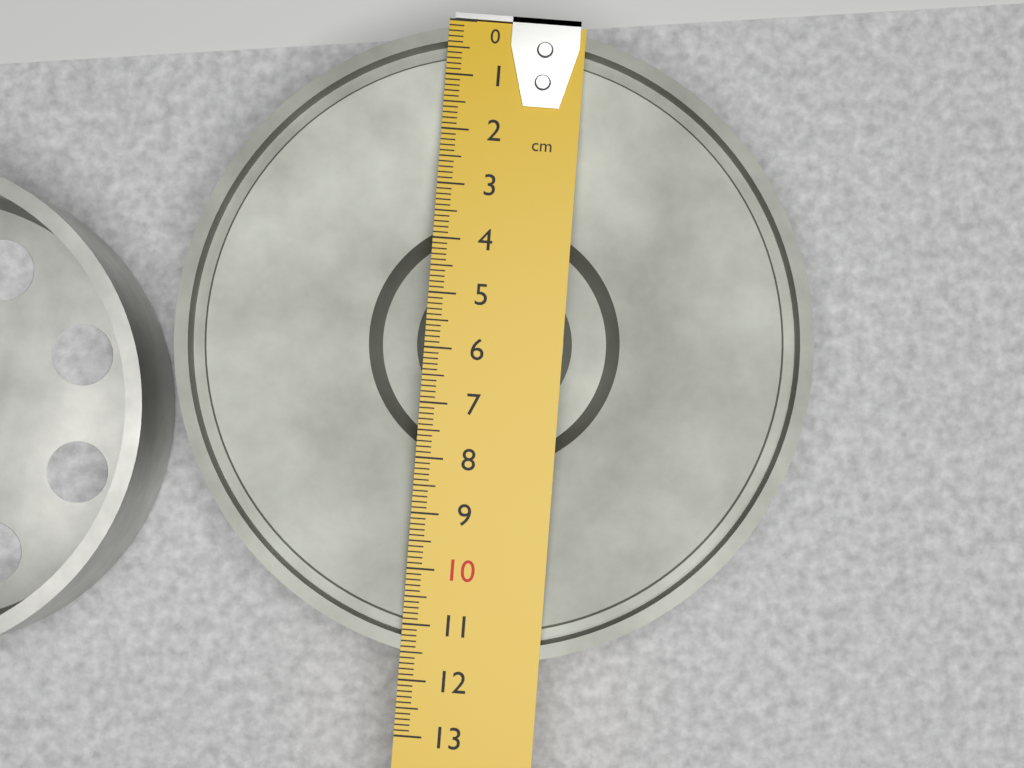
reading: 11.6 cm
